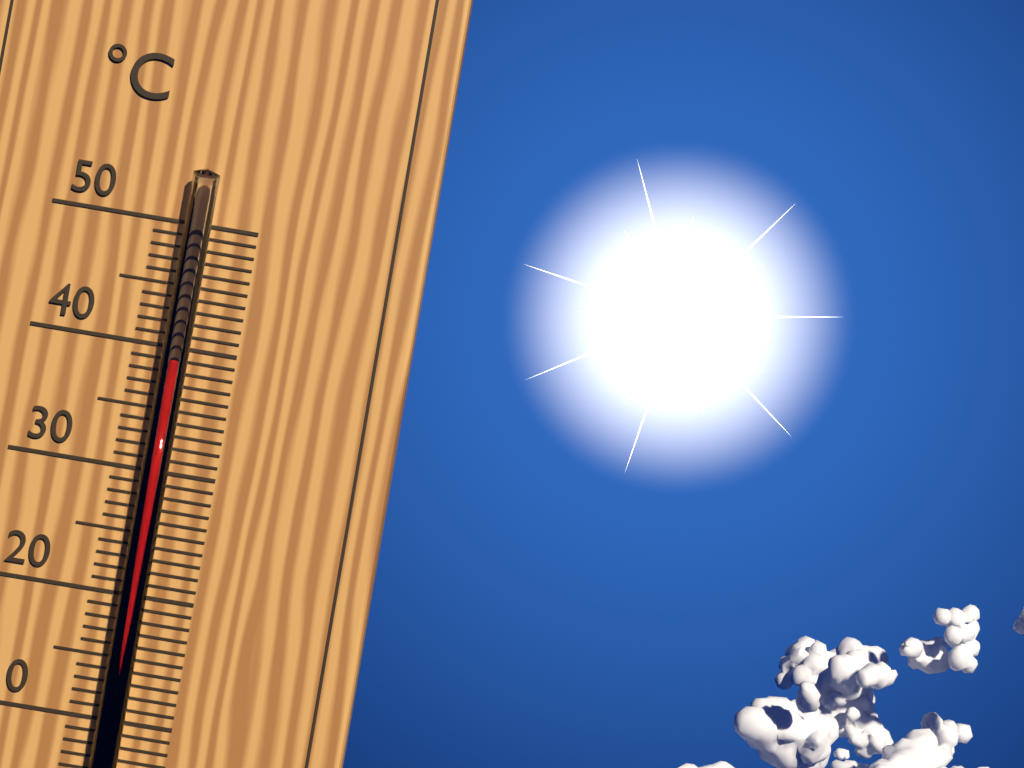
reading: 39 °C
